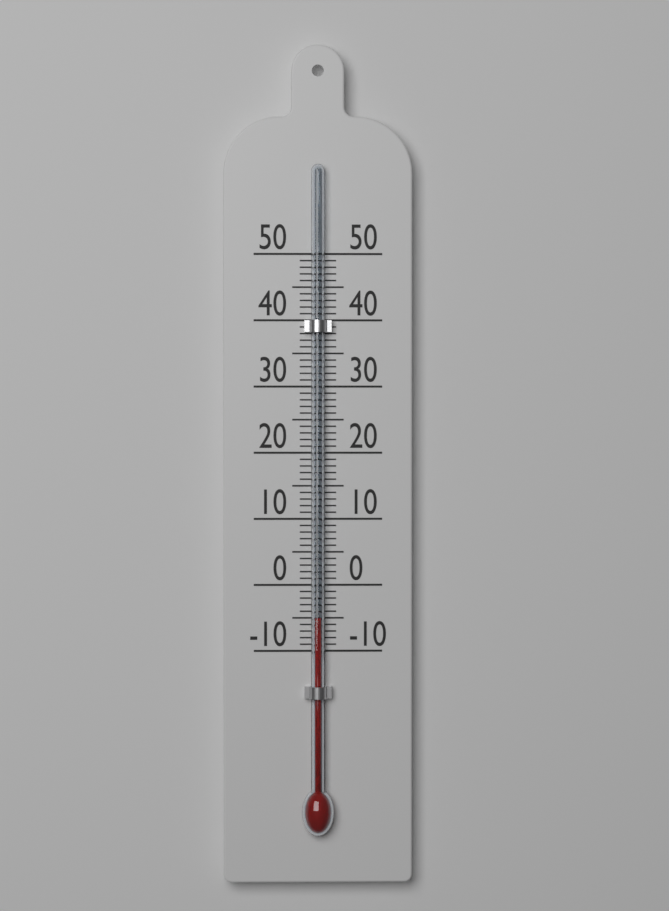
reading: -5 (no unit)
